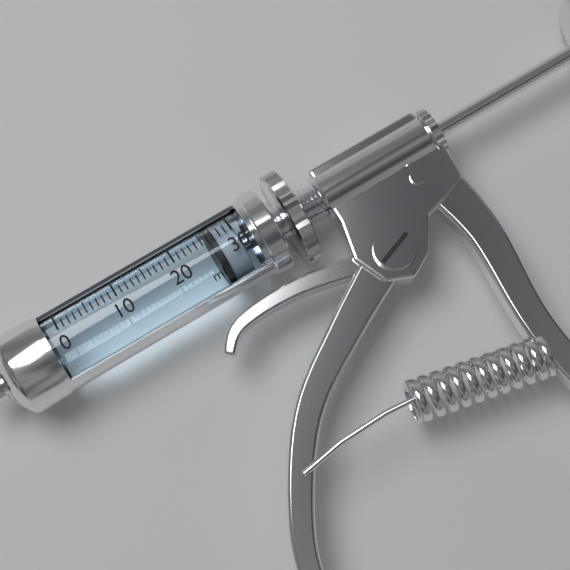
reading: 26 ml
